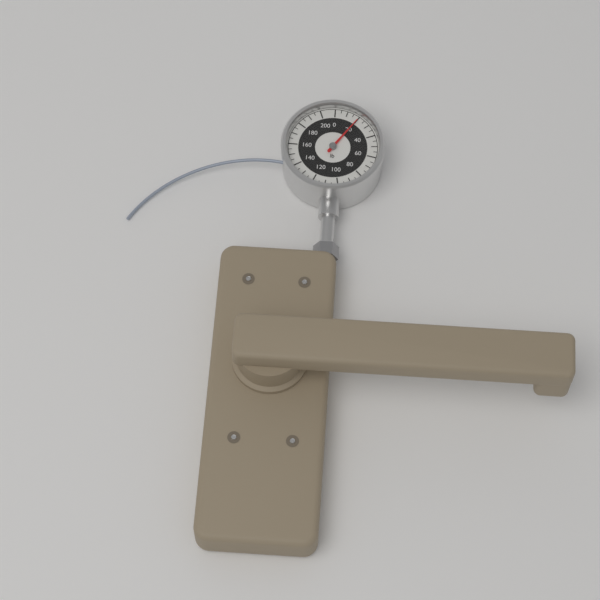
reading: 20 lb
